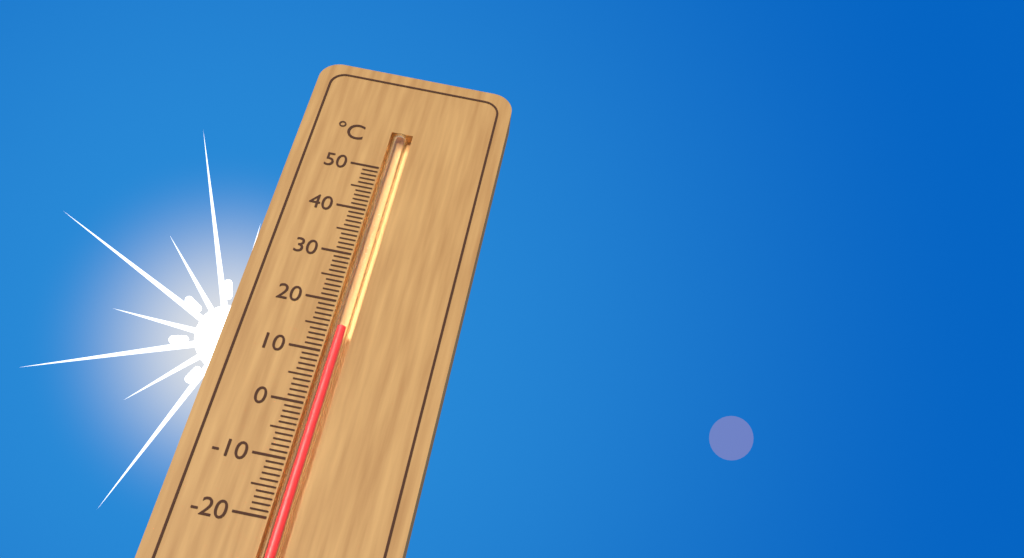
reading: 15 °C
